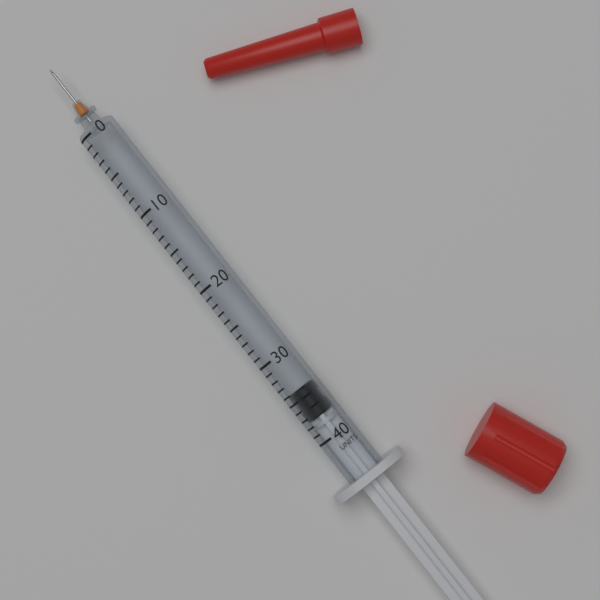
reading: 34 units
